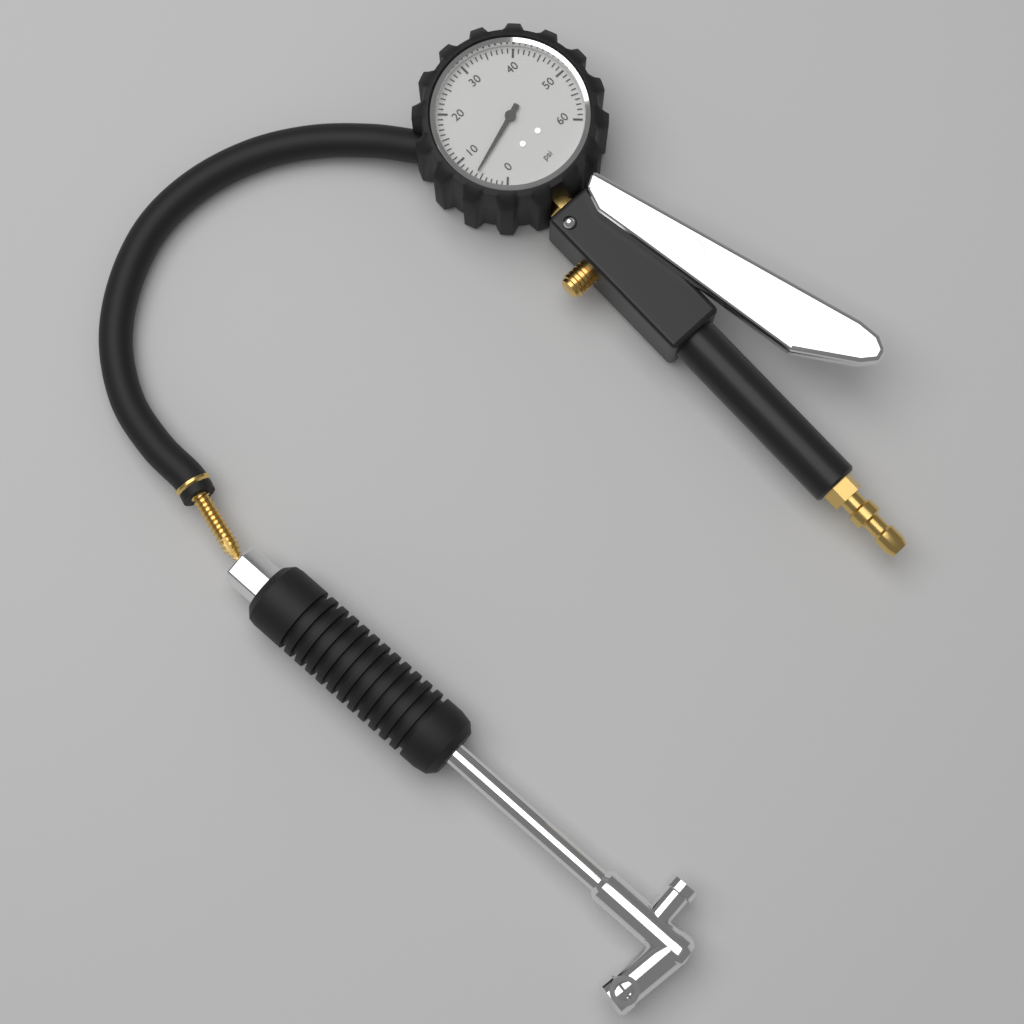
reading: 6 psi
